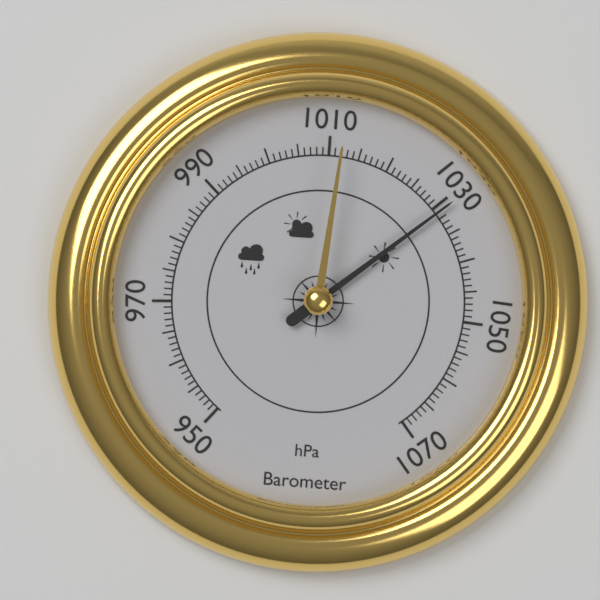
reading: 1031 hPa
